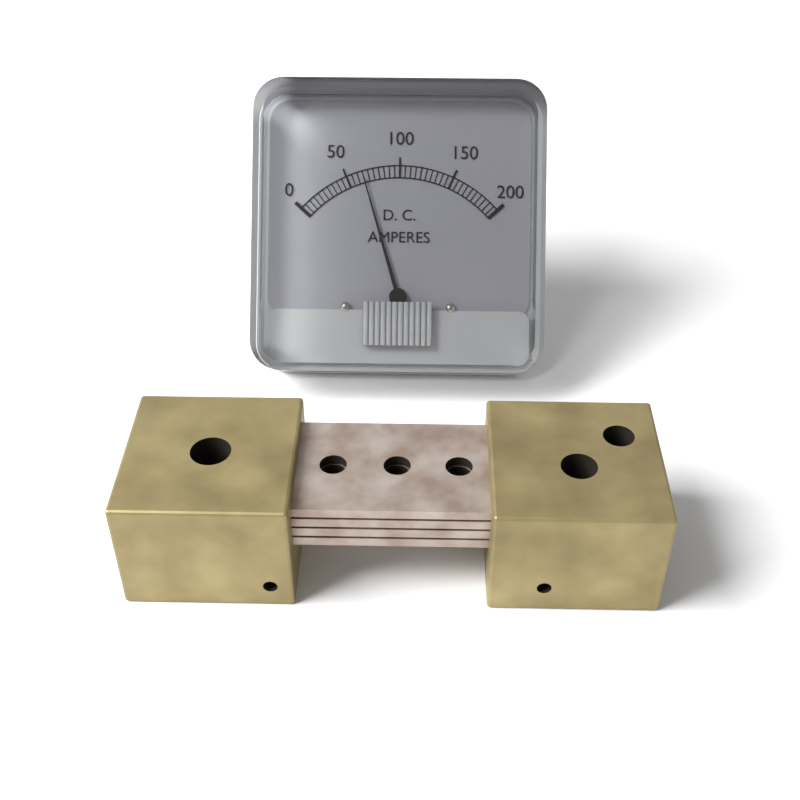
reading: 65 A
